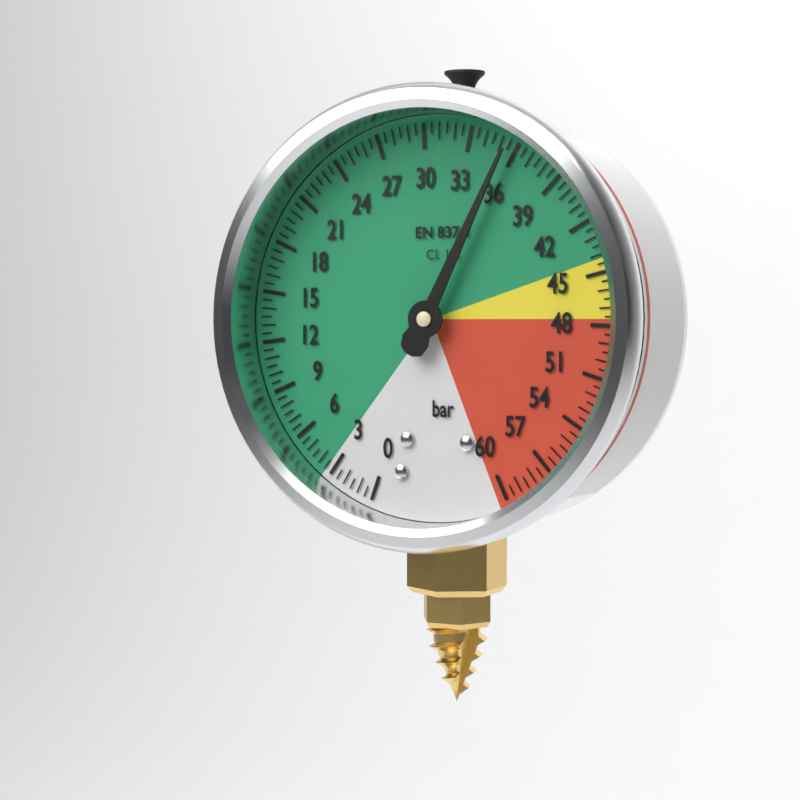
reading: 35.5 bar
